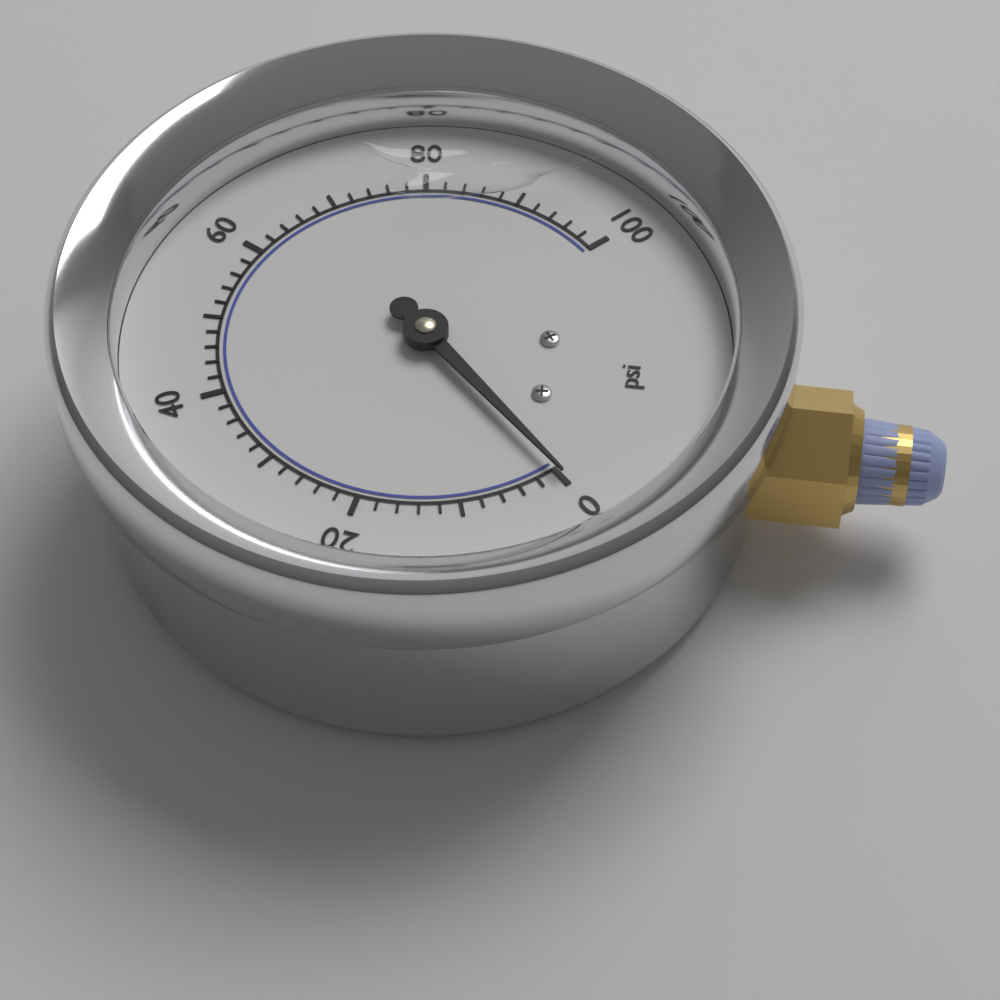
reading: 0 psi
